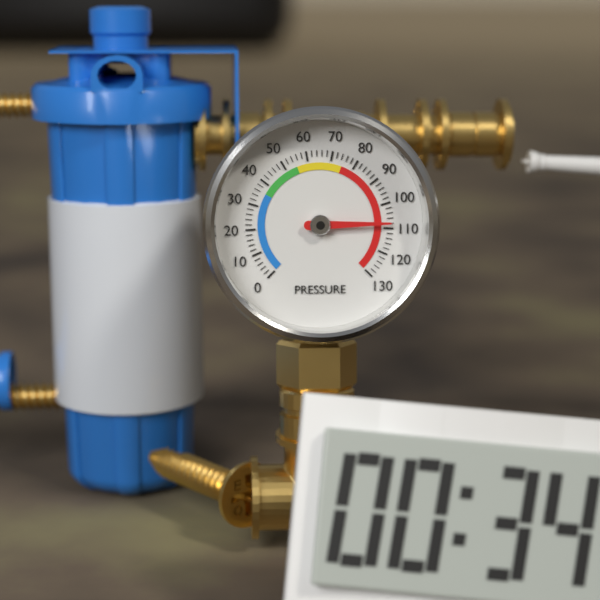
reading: 108 (no unit)
